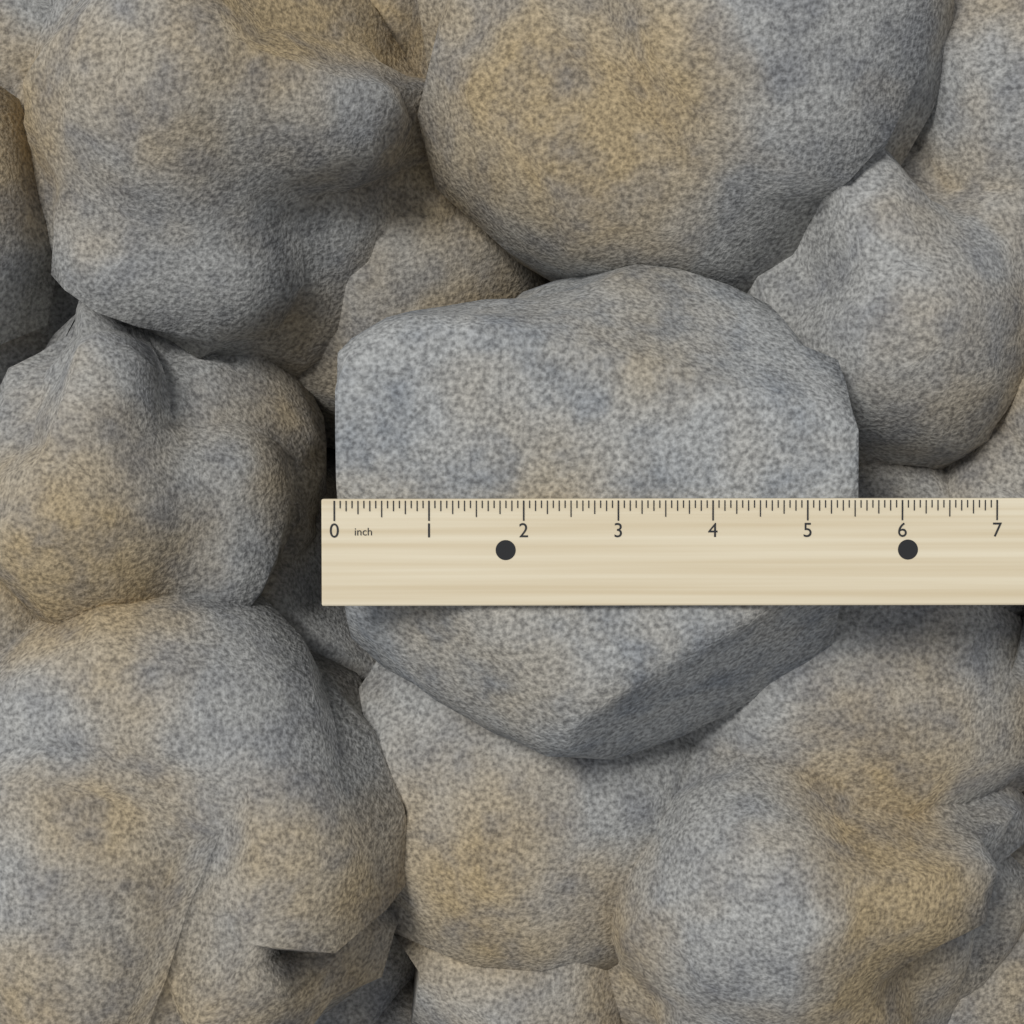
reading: 5.5625 inch
